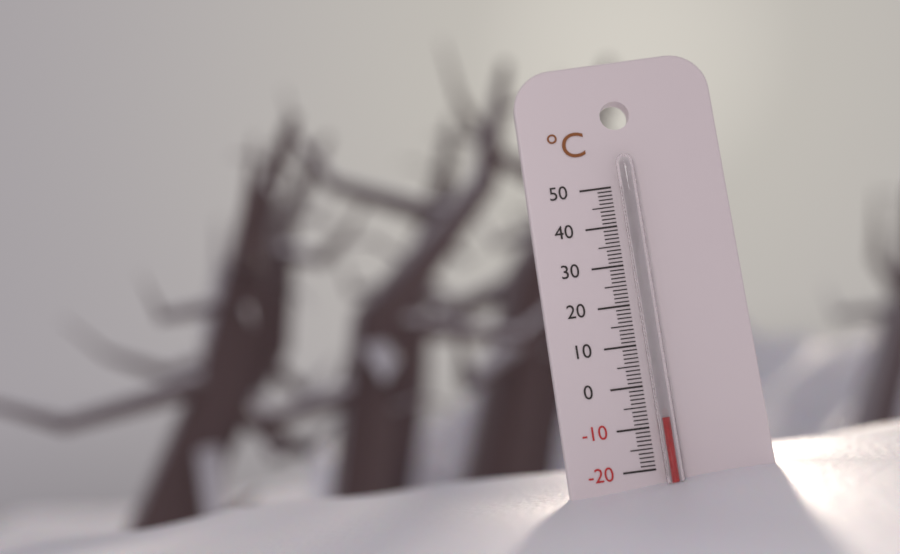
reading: -8 °C
